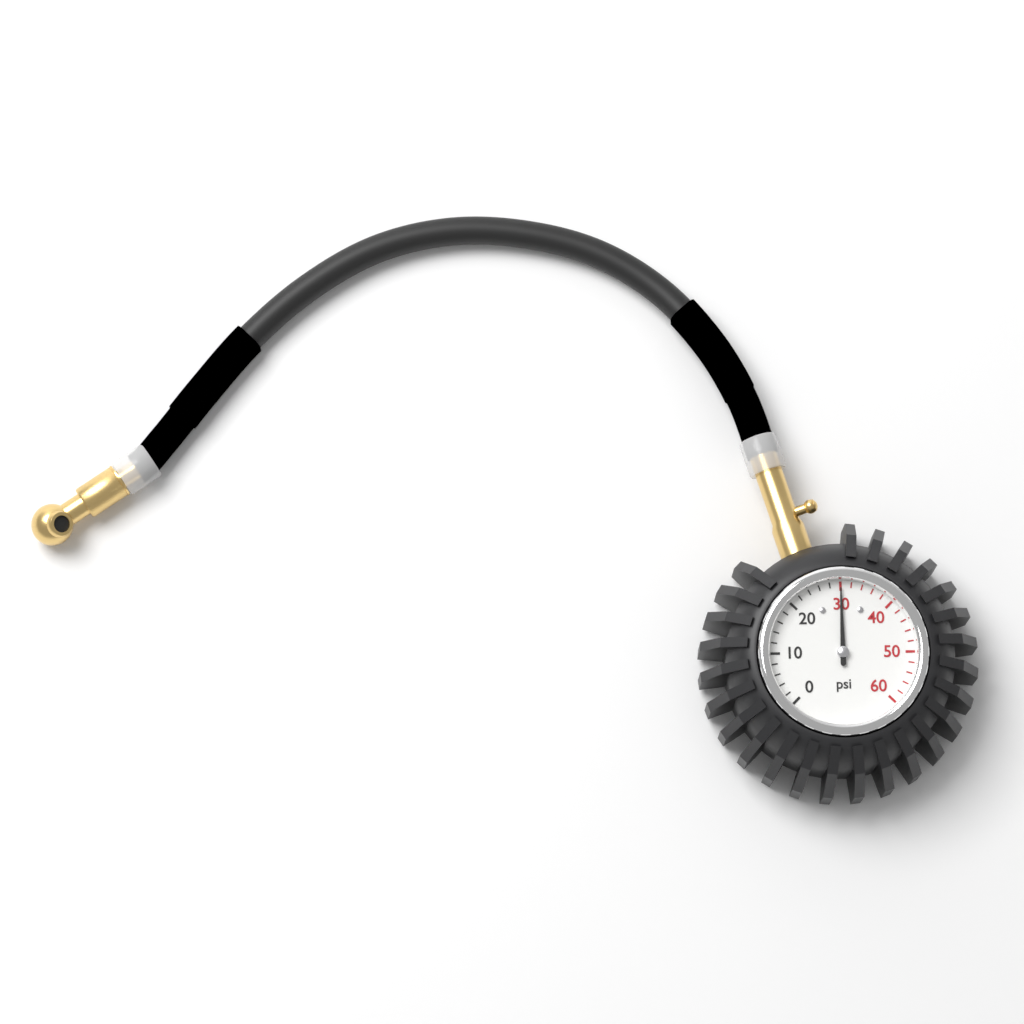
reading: 30 psi
